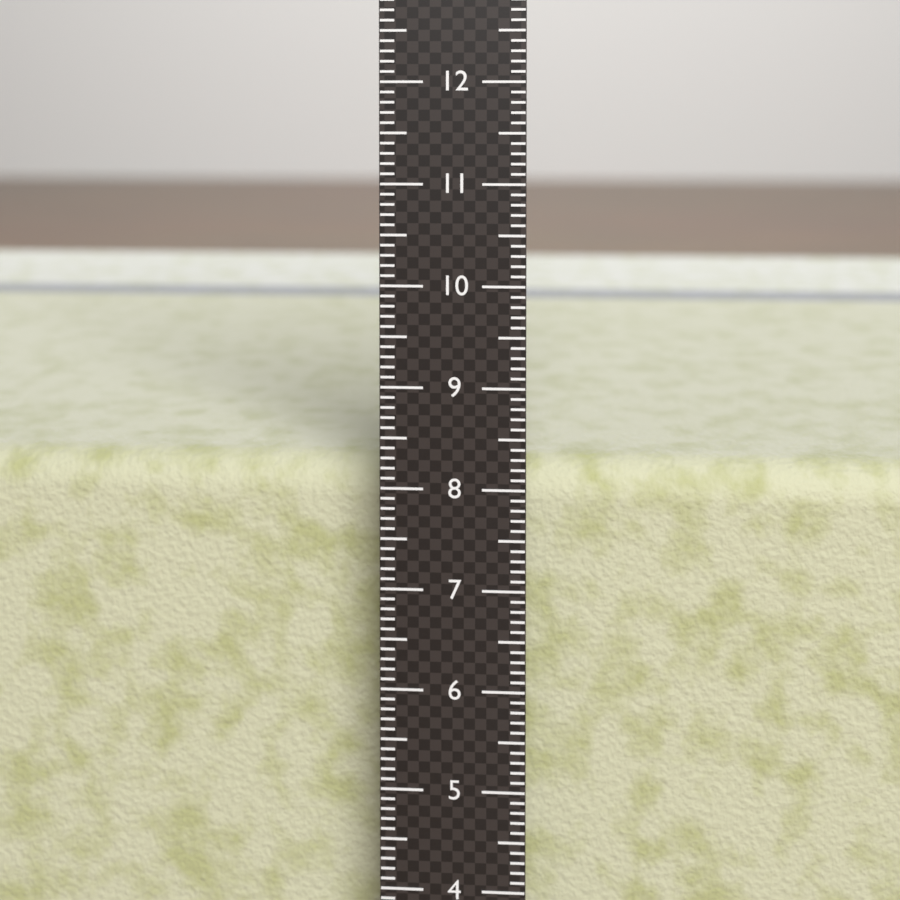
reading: 8.1 cm
